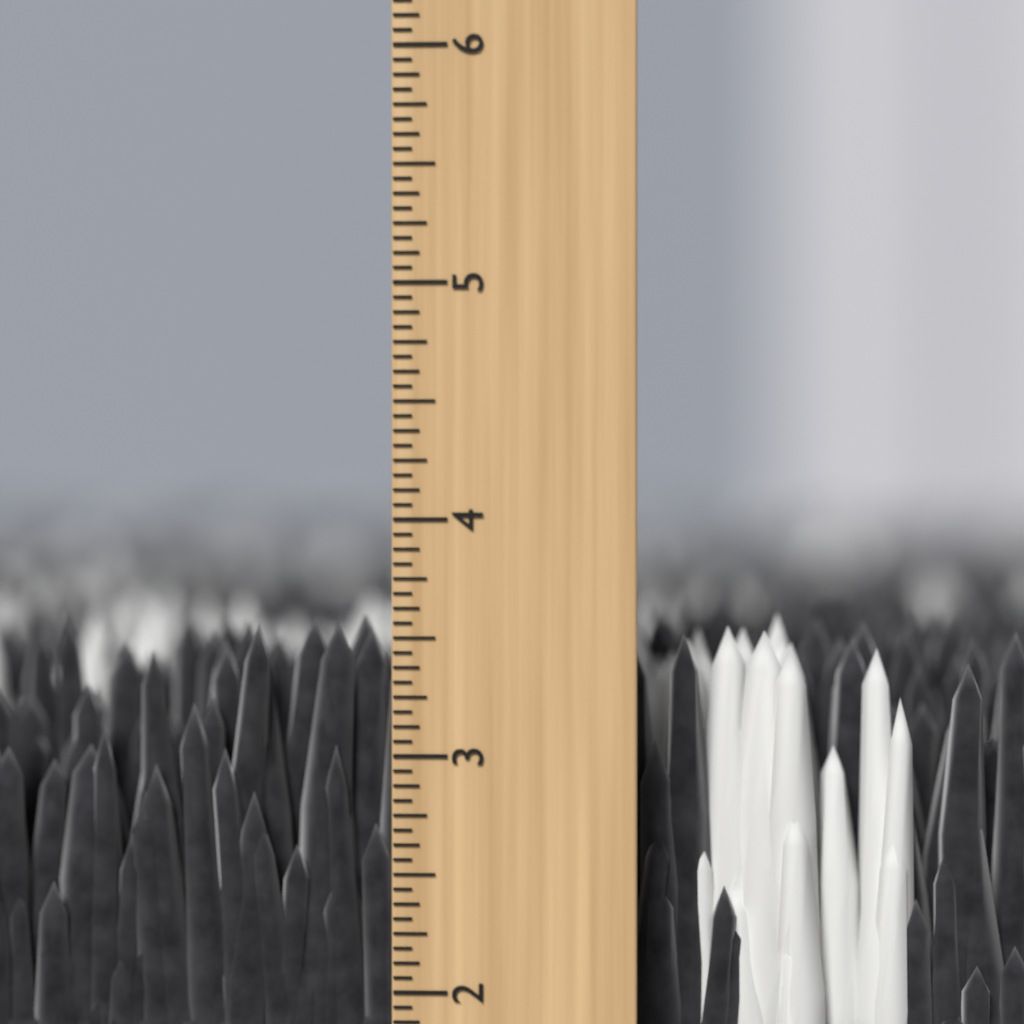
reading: 3.5625 inch
